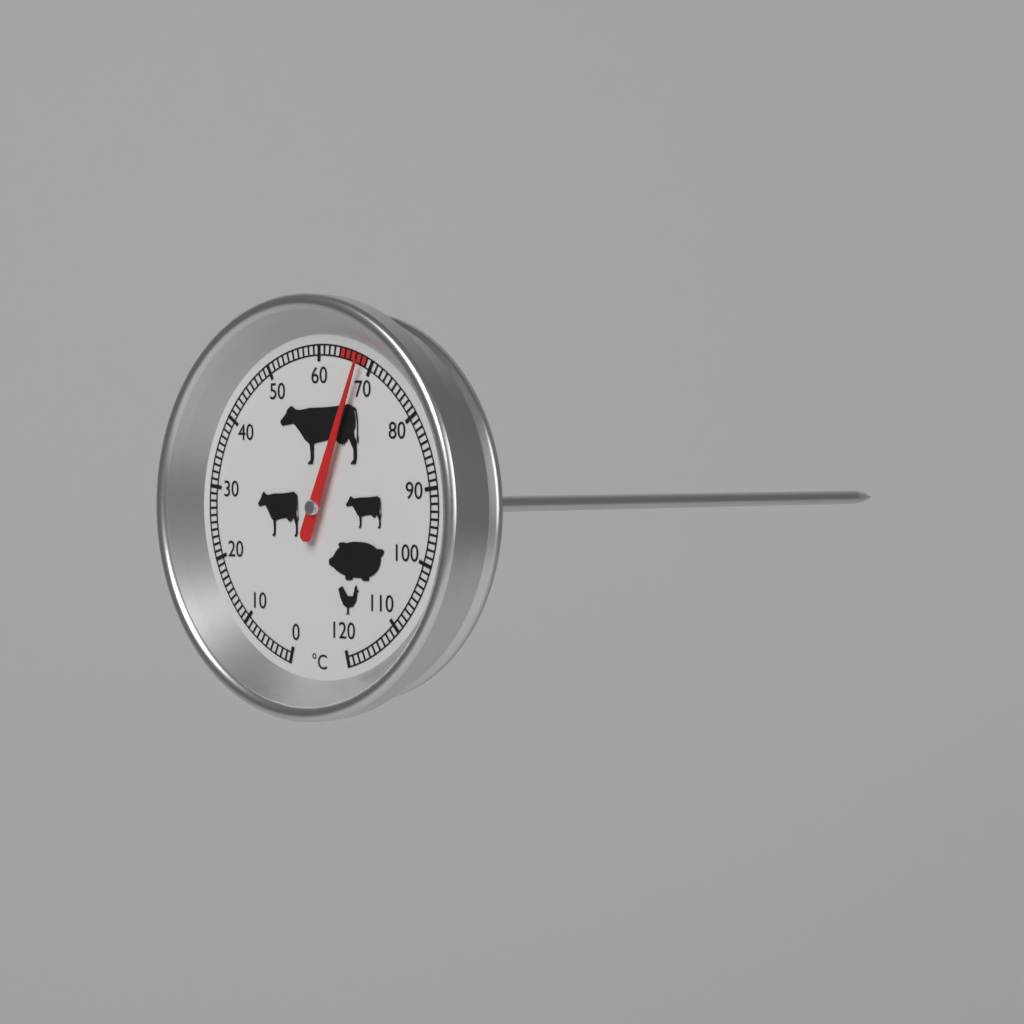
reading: 68 °C
